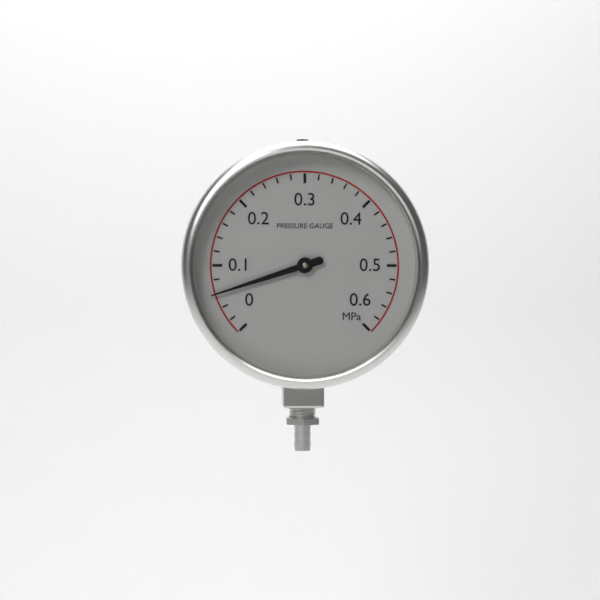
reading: 0.06 MPa
